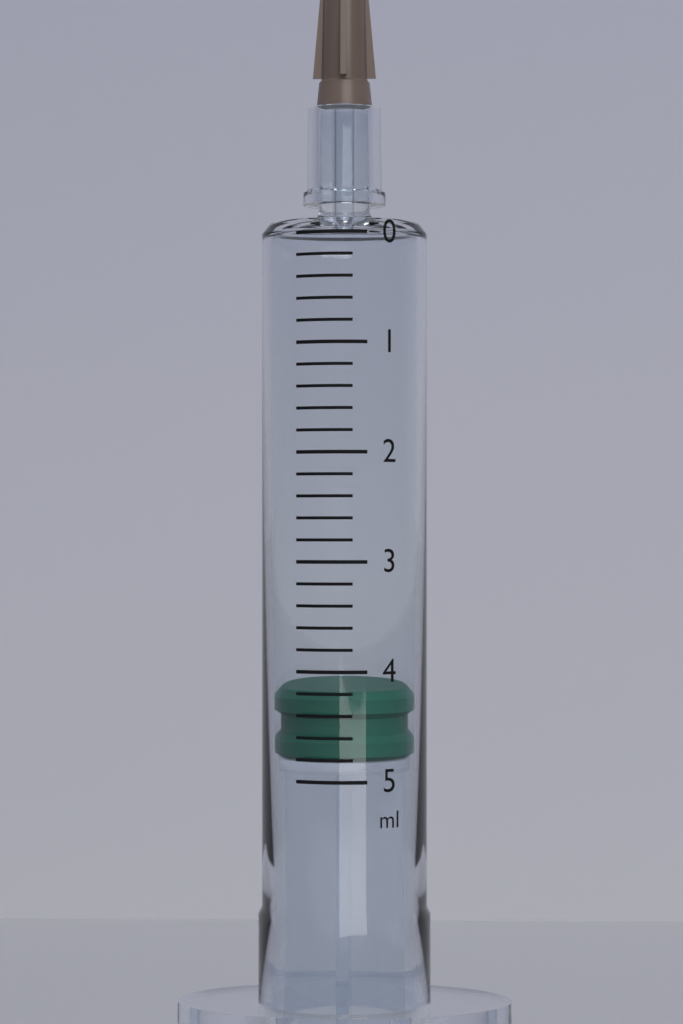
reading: 4.2 ml
